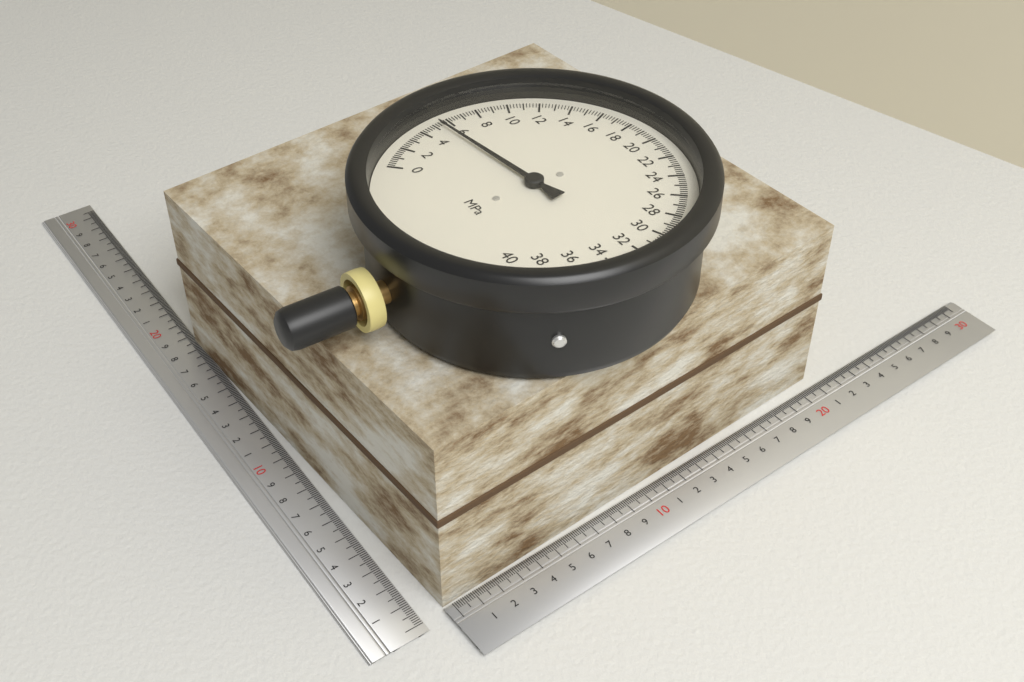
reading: 5.4 MPa
